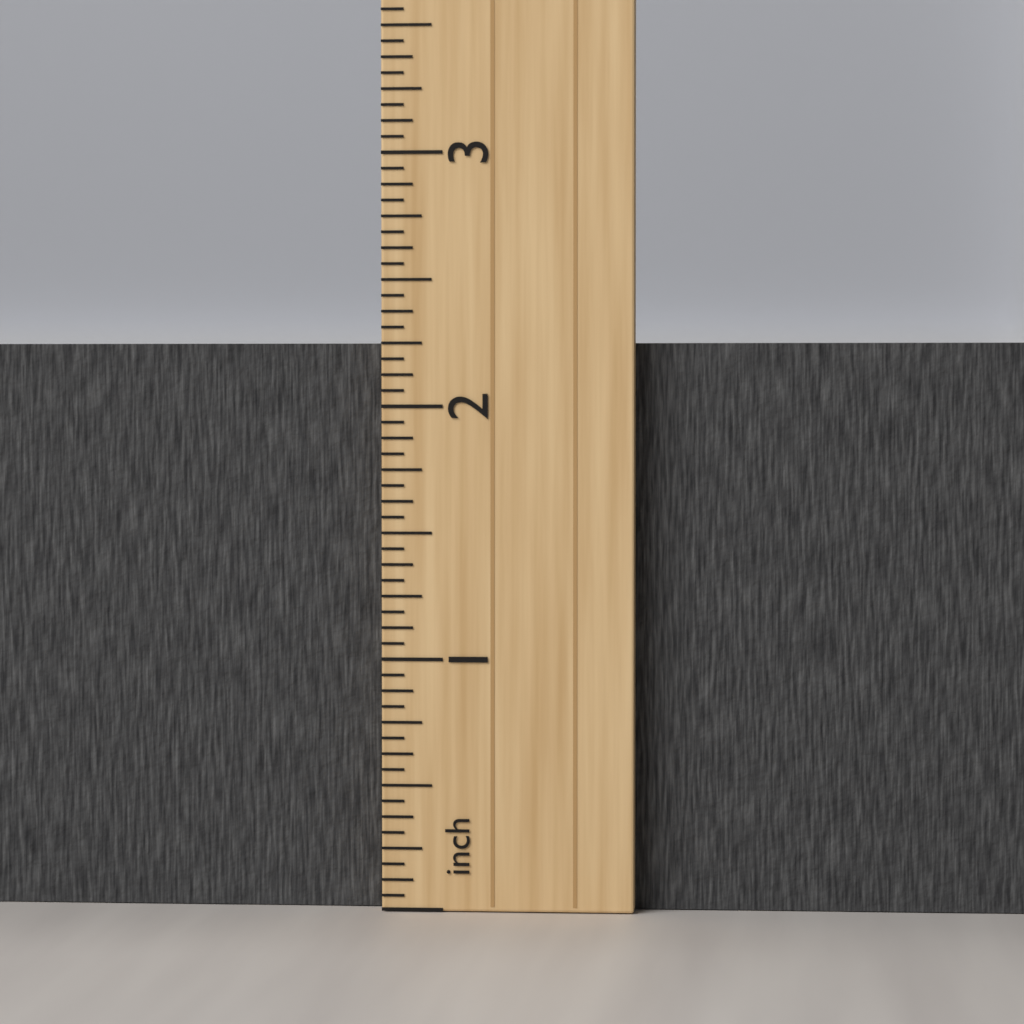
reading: 2.2500 inch
